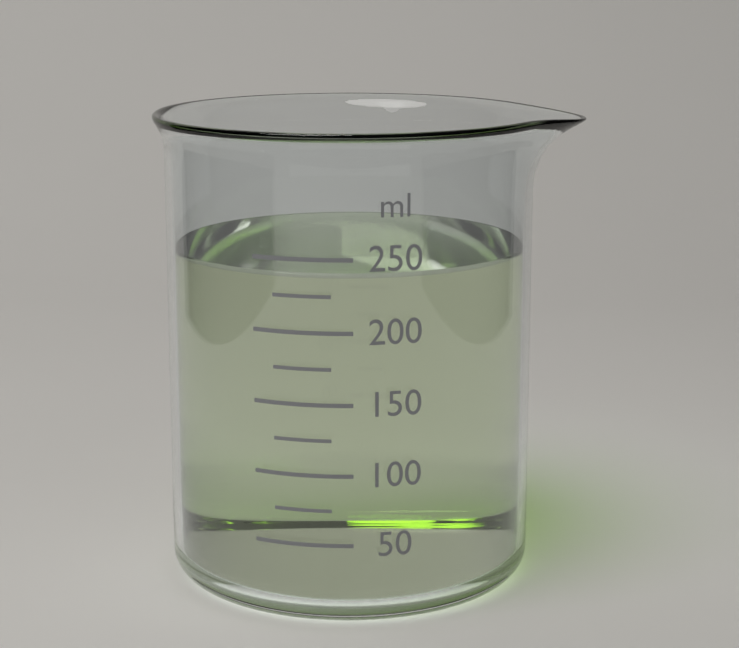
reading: 240 ml
